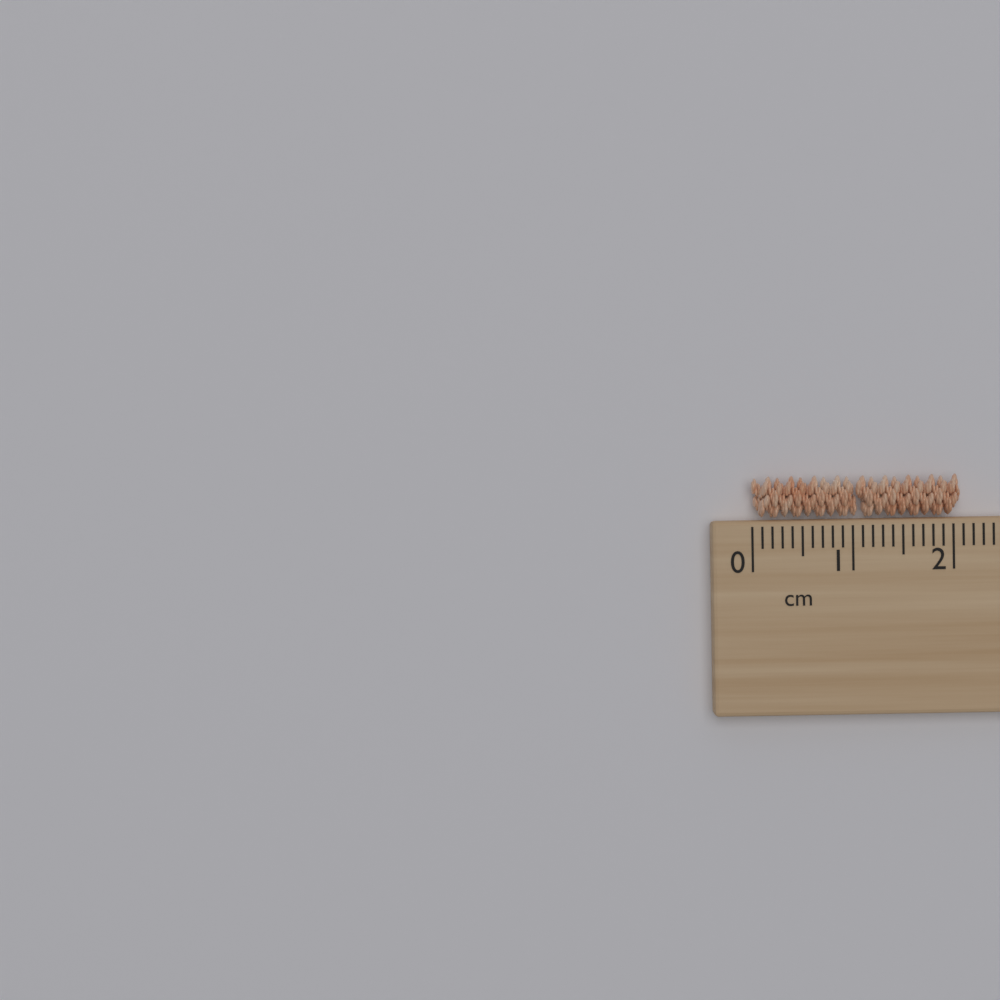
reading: 2.1 cm
